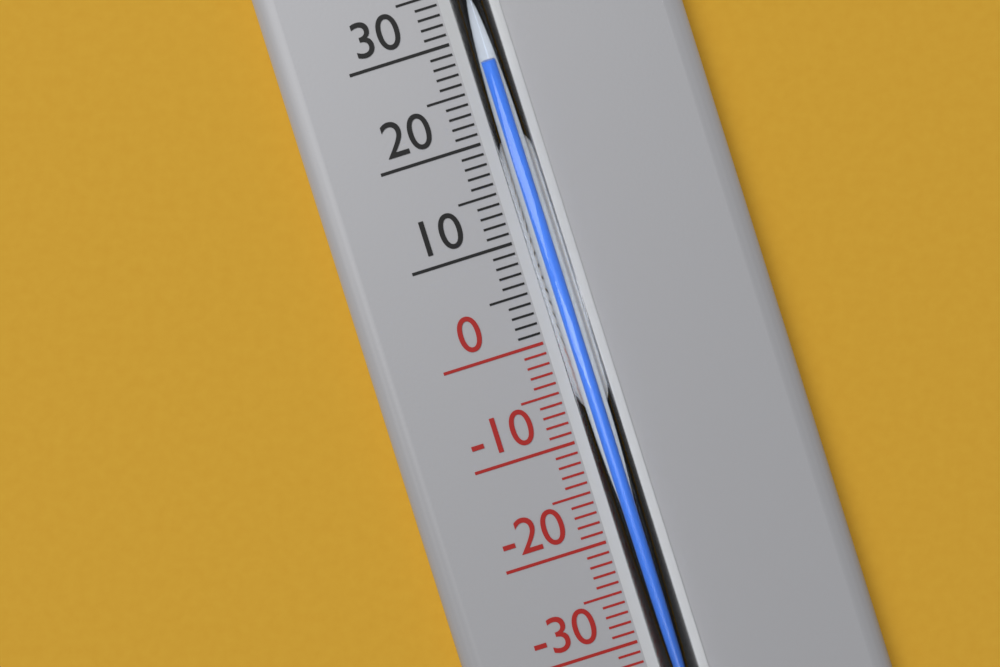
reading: 26.5 °C
